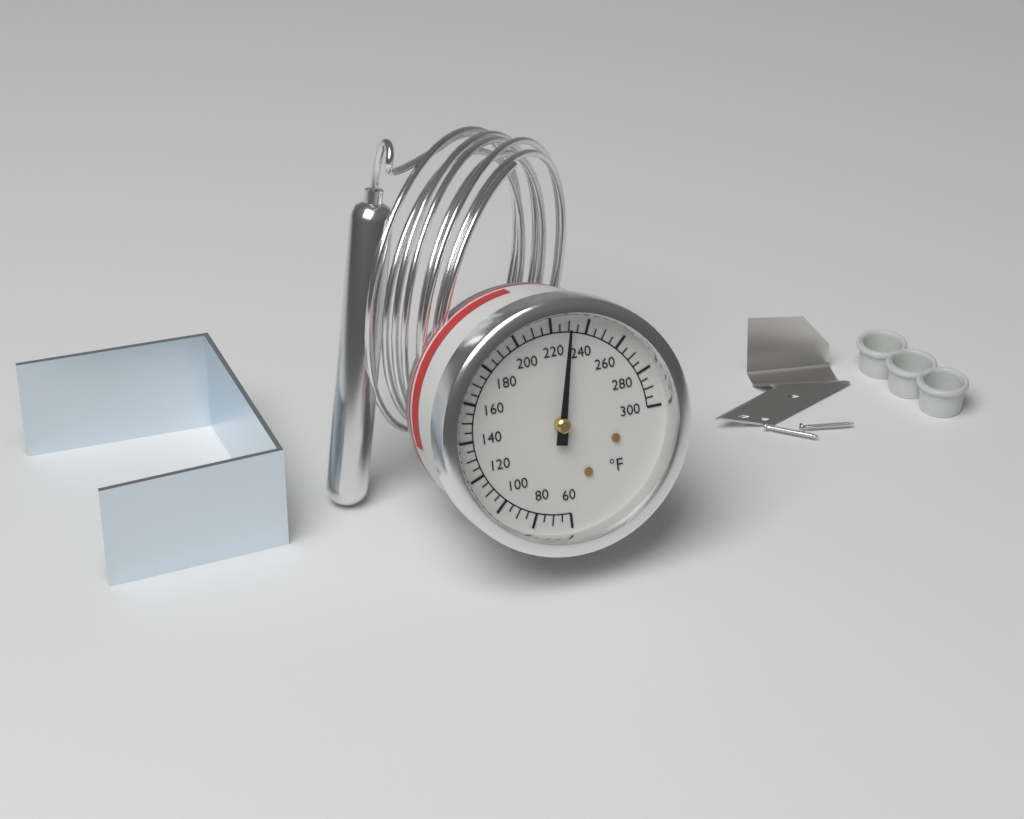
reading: 230 °F
